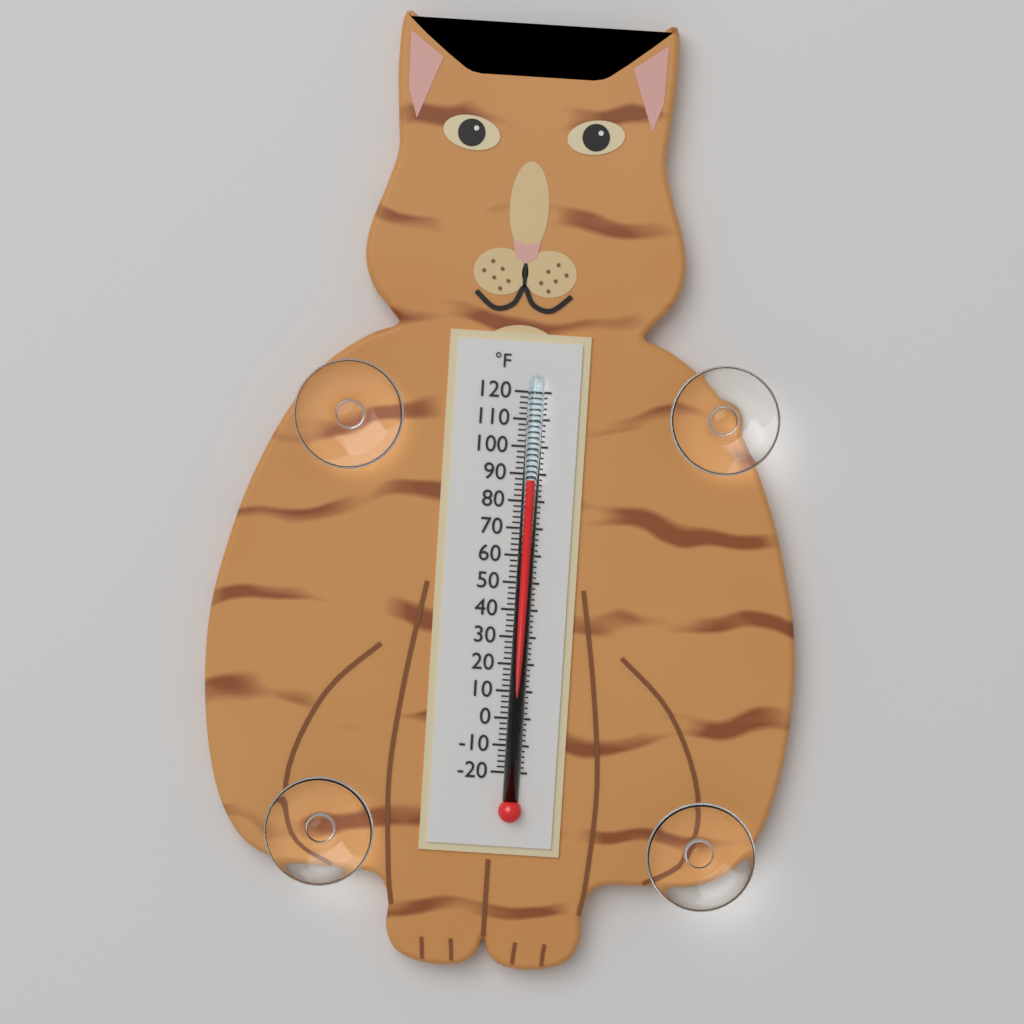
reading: 88 °F
